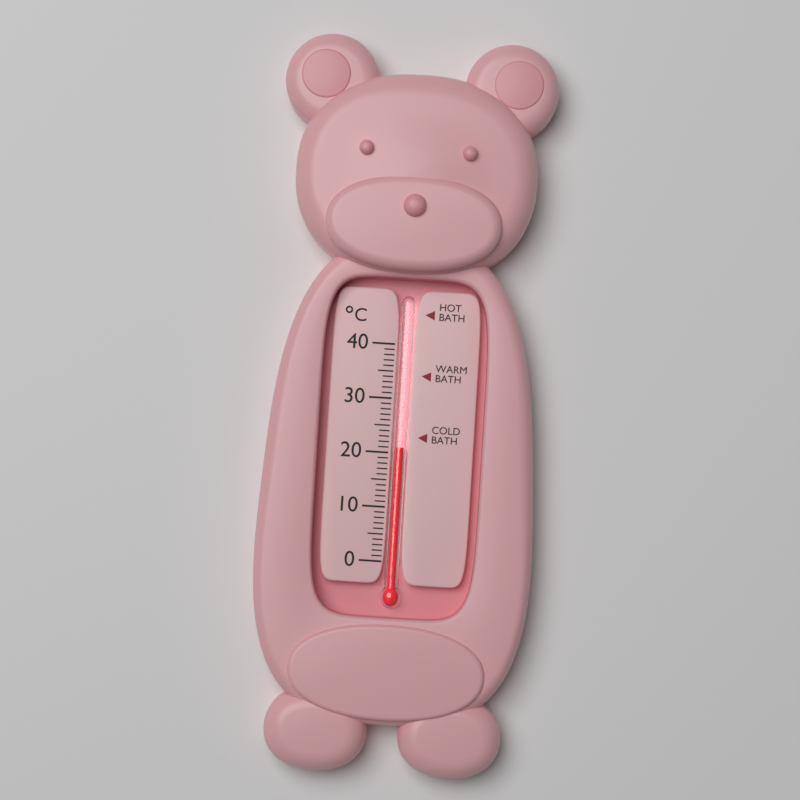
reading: 21 °C
